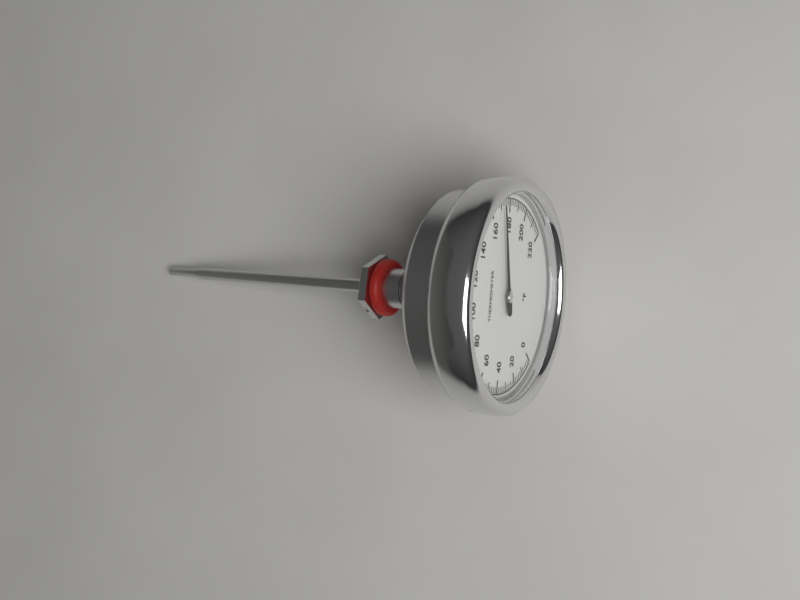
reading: 172 °F
